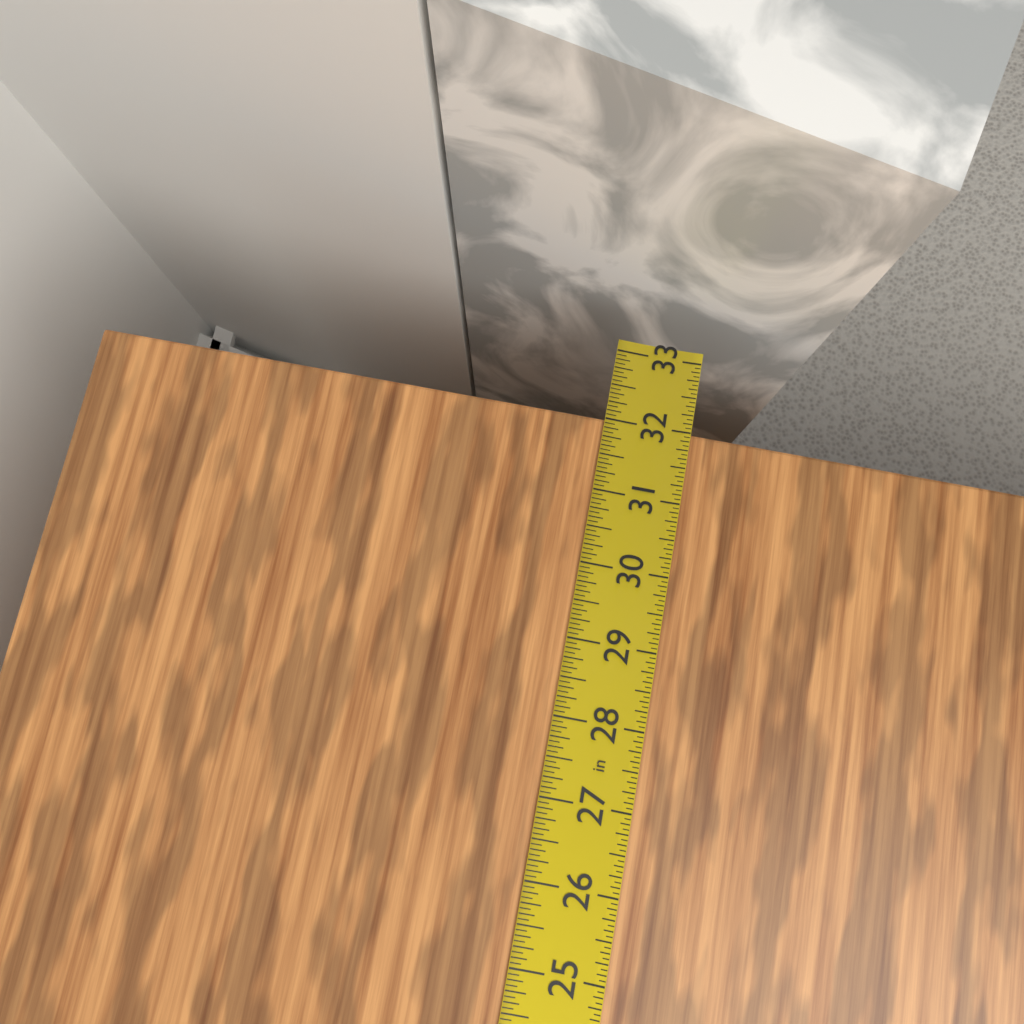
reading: 32.0000 in
